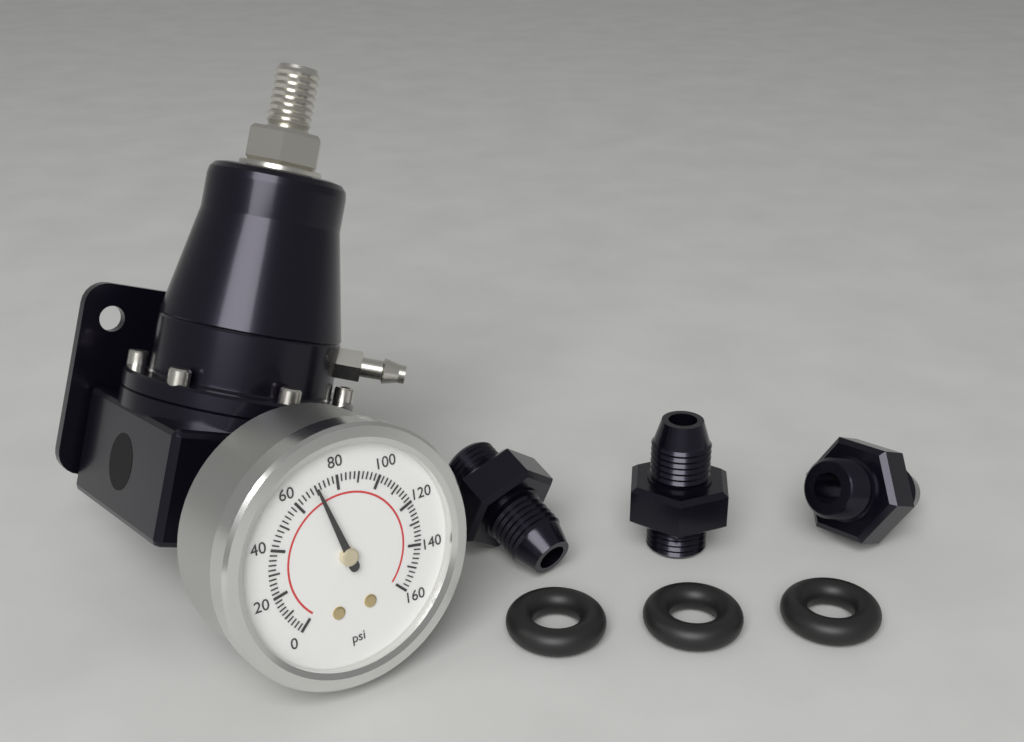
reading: 70 psi
